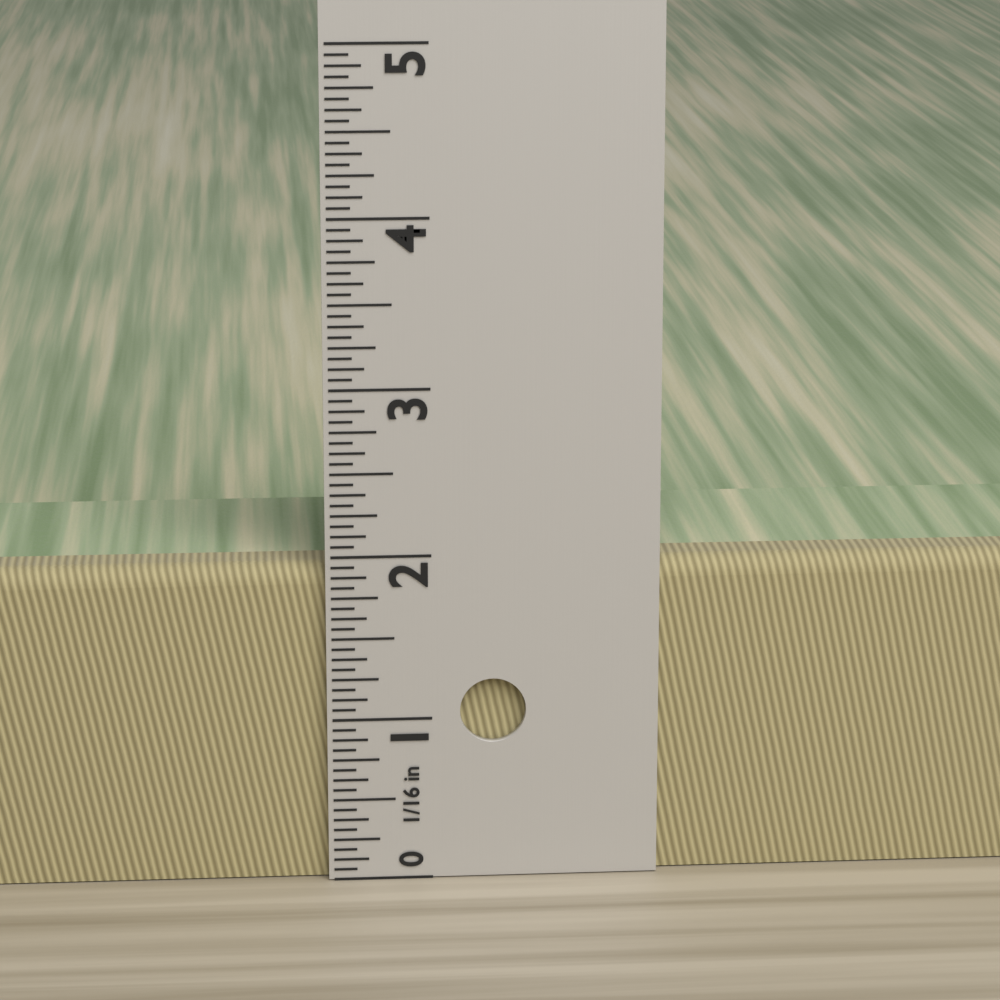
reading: 1.9375 in
